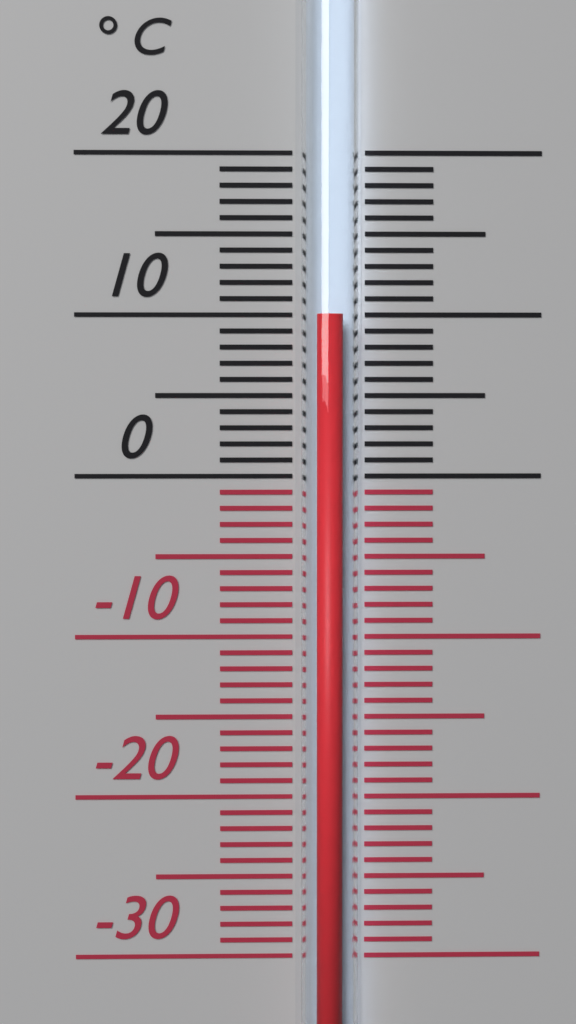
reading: 10 °C
